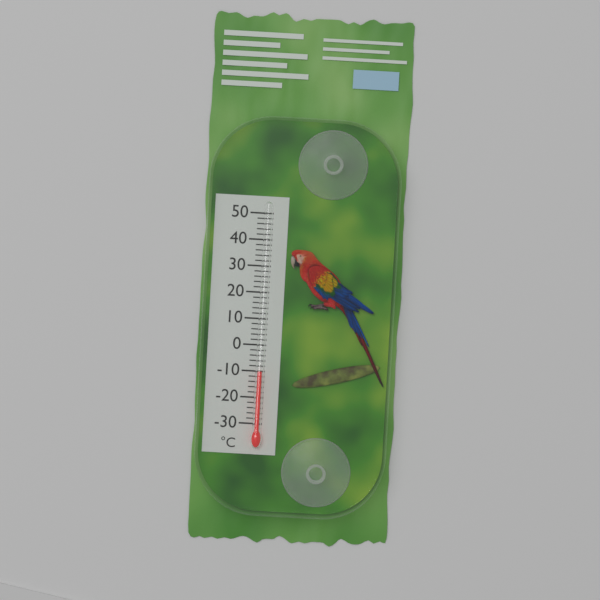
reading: -10 °C
